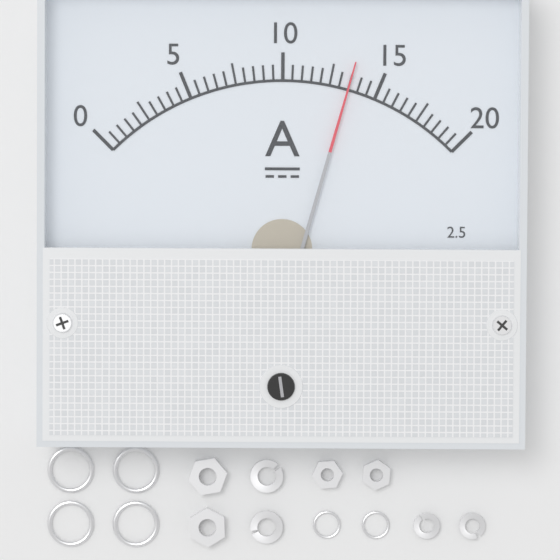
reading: 13.5 A
